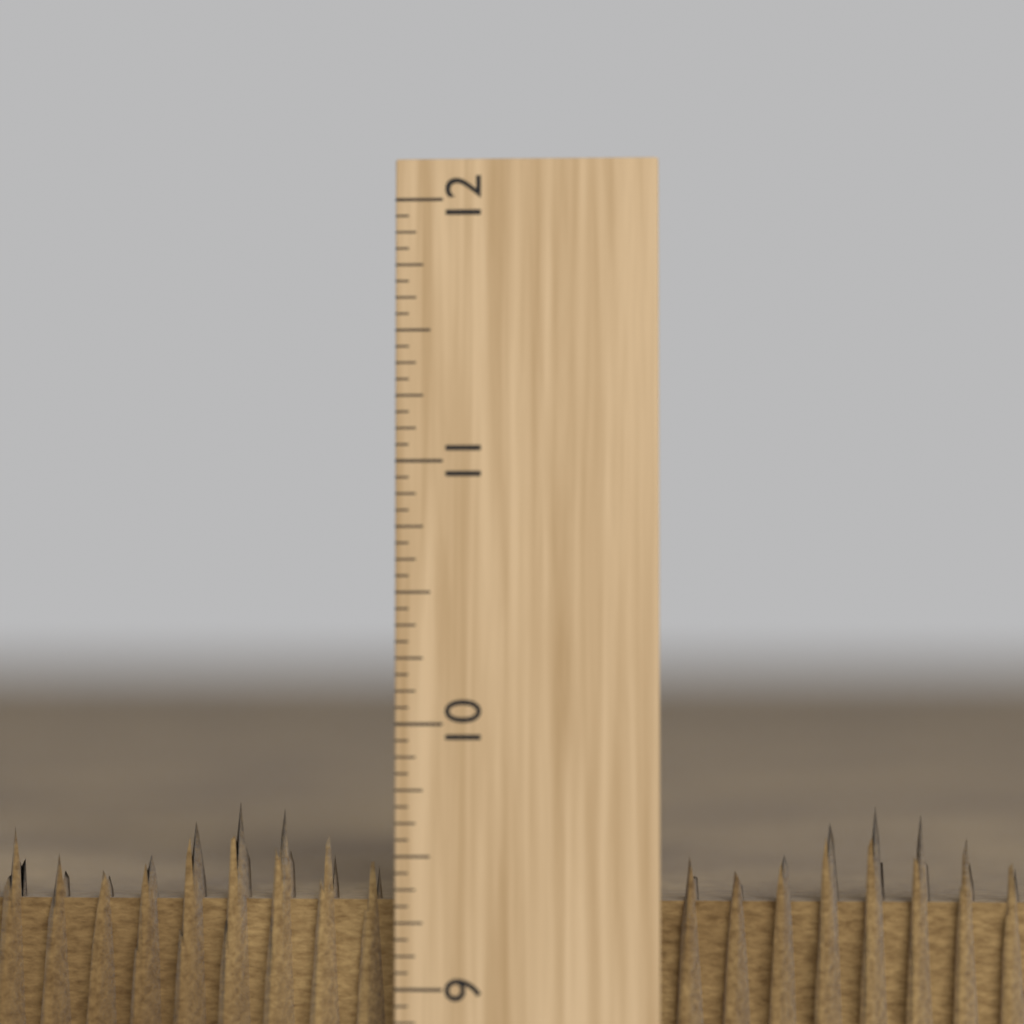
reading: 9.6875 inch
